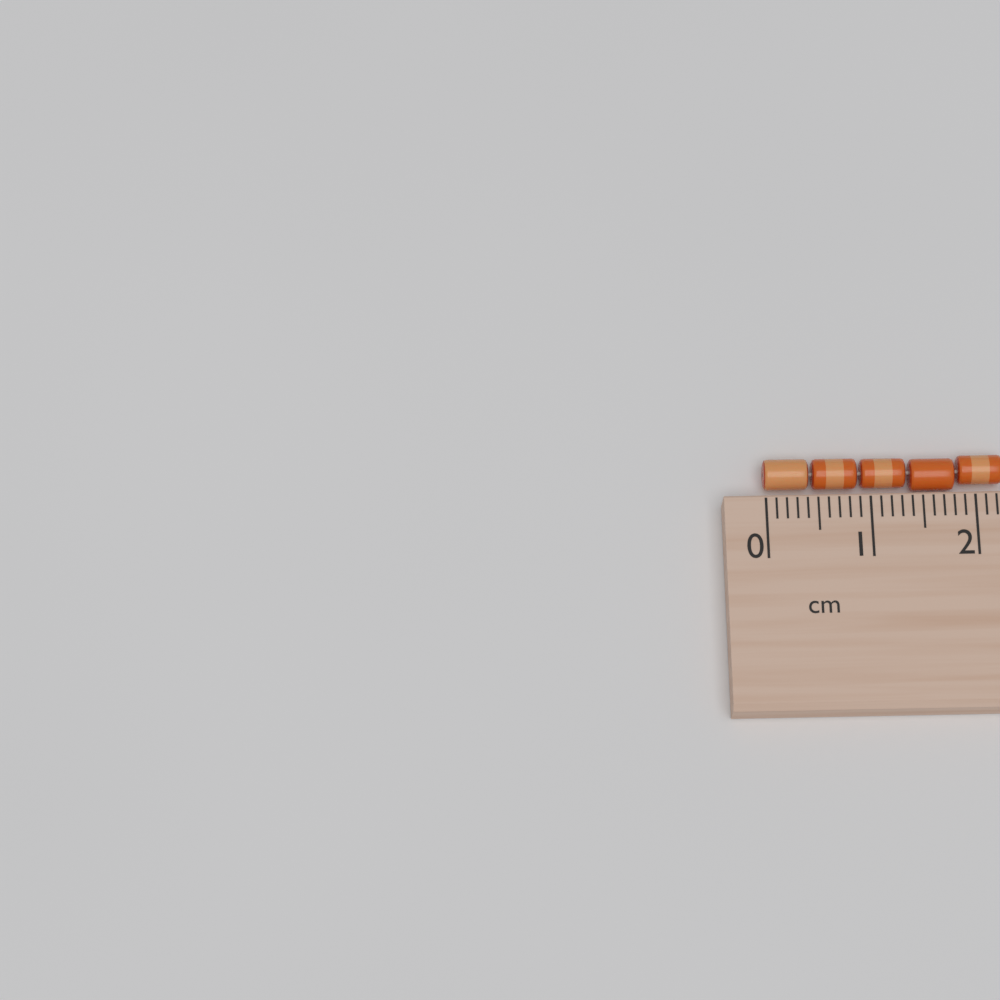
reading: 2.3 cm
